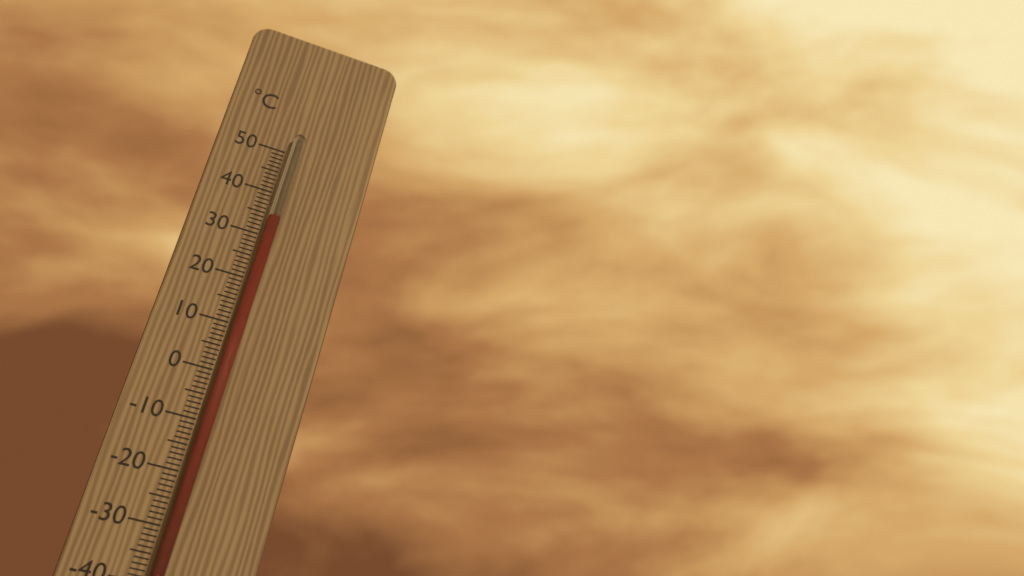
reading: 34 °C
